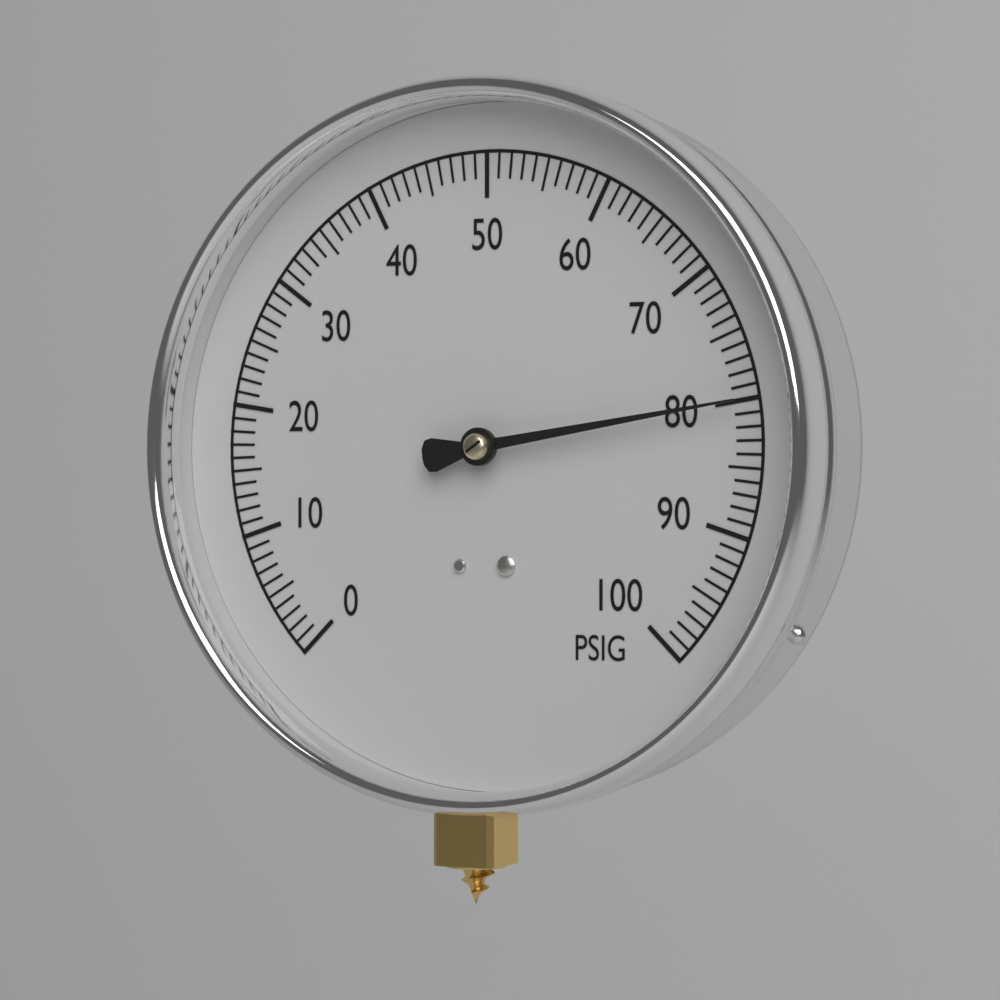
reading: 80 PSIG
